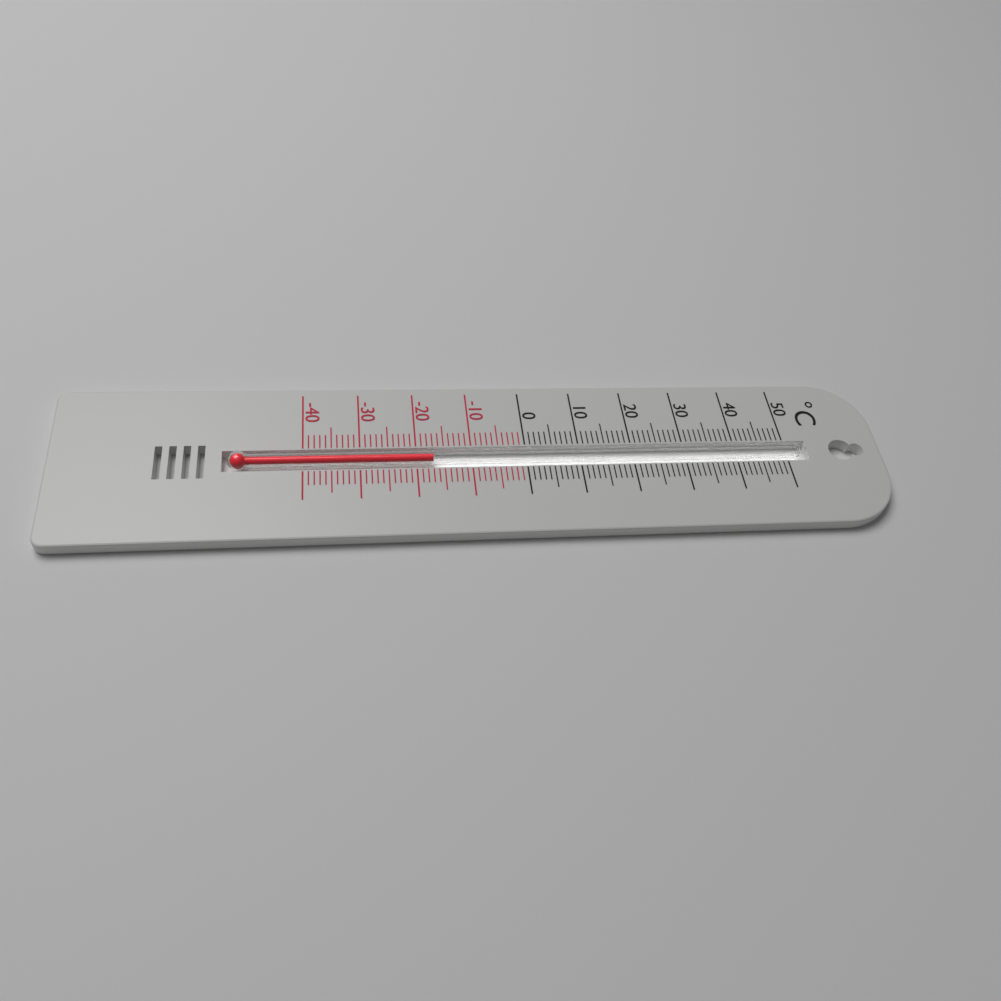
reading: -17 °C
